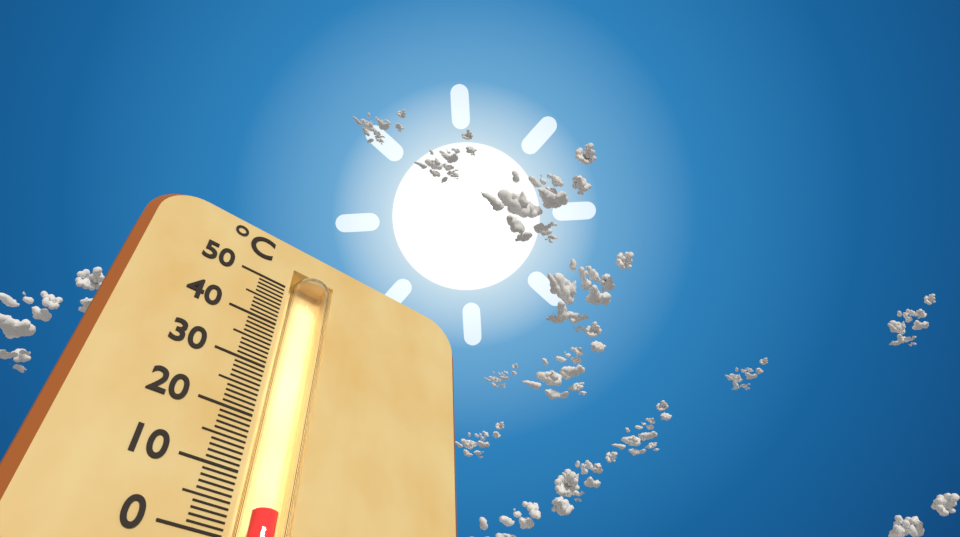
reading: 5 °C
